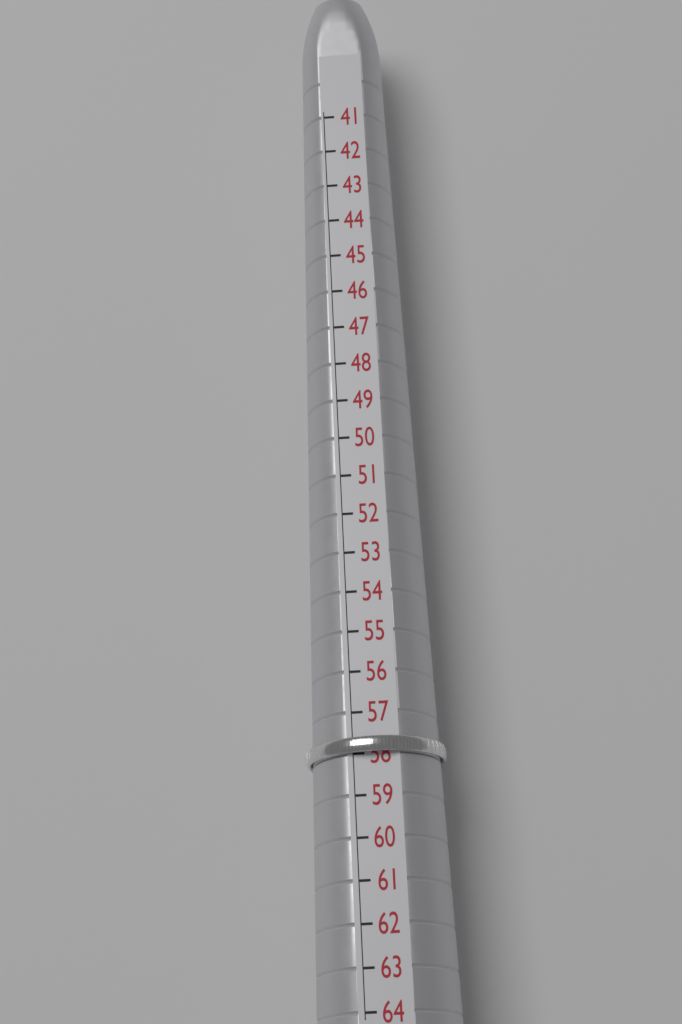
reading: 58 (no unit)
